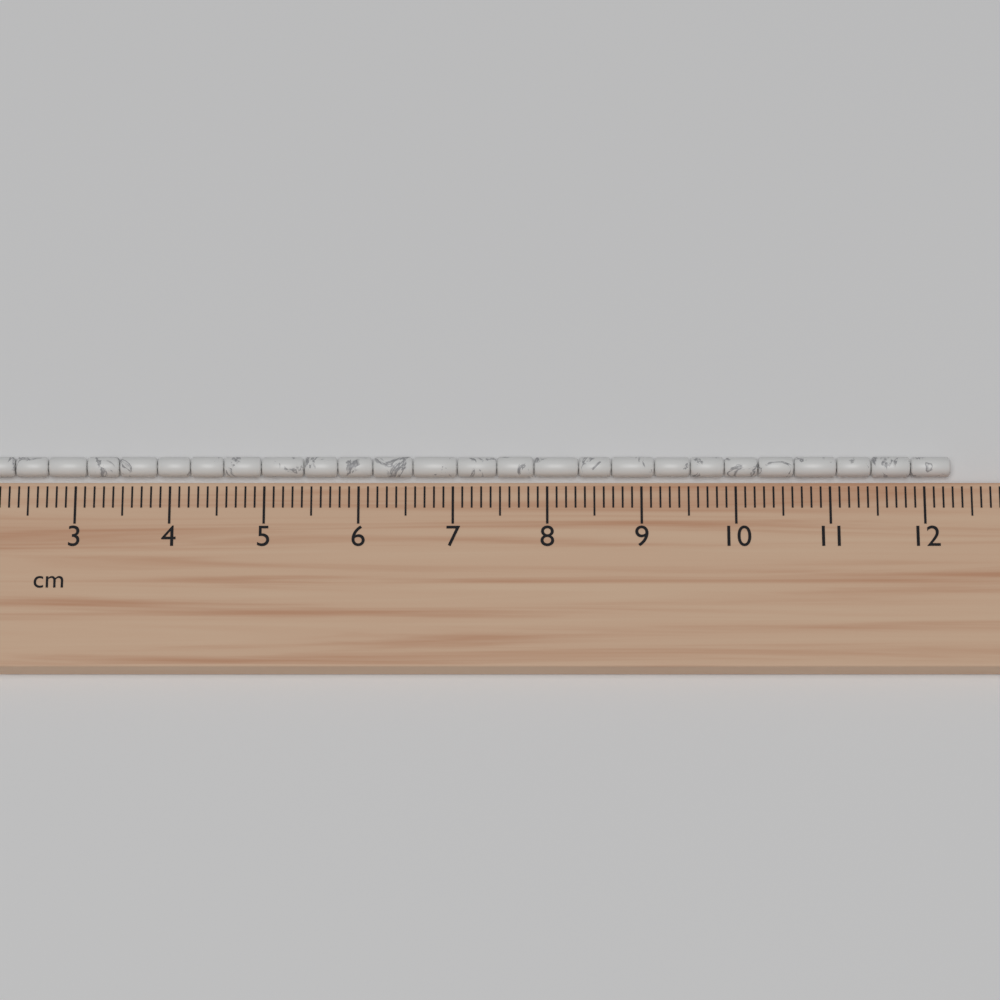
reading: 12.3 cm
